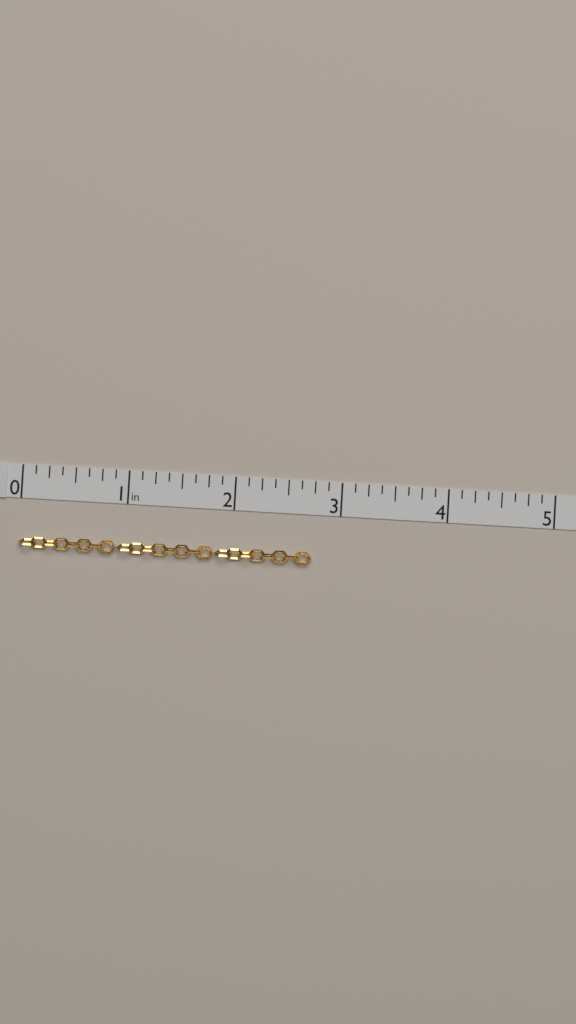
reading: 2.750 in
